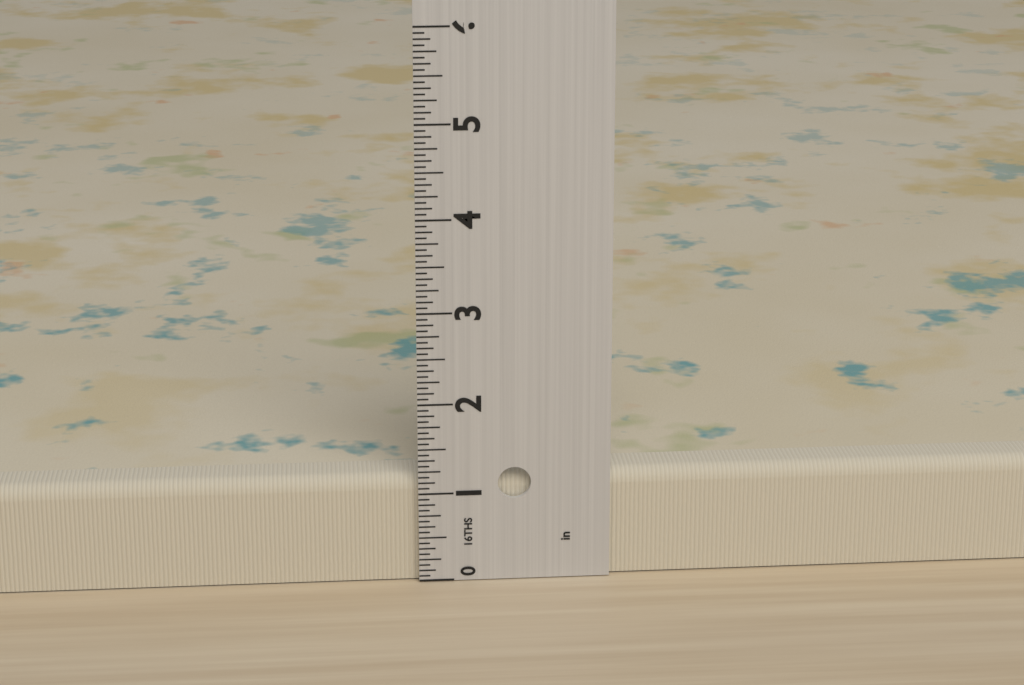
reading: 1.1875 in
